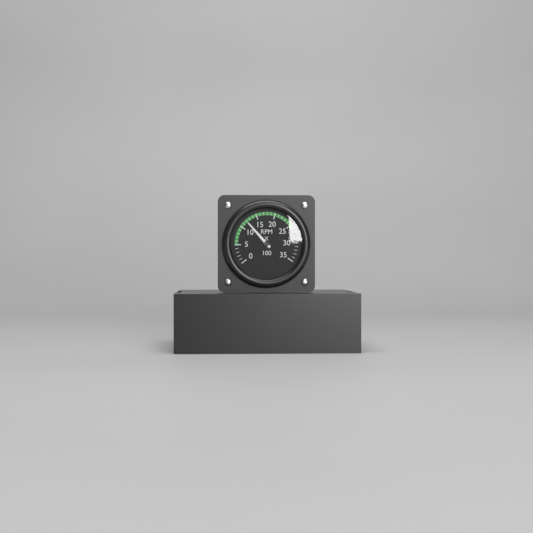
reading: 12 RPM x 100
